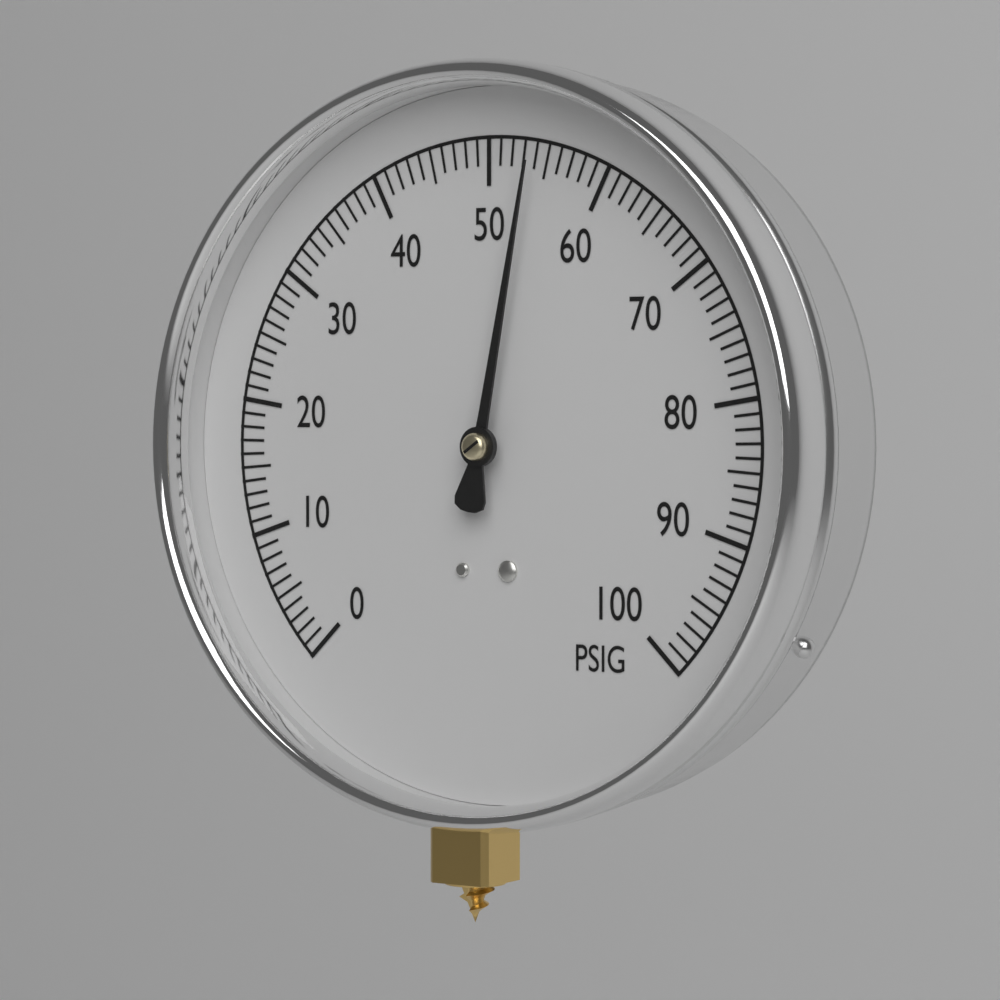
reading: 54 PSIG
